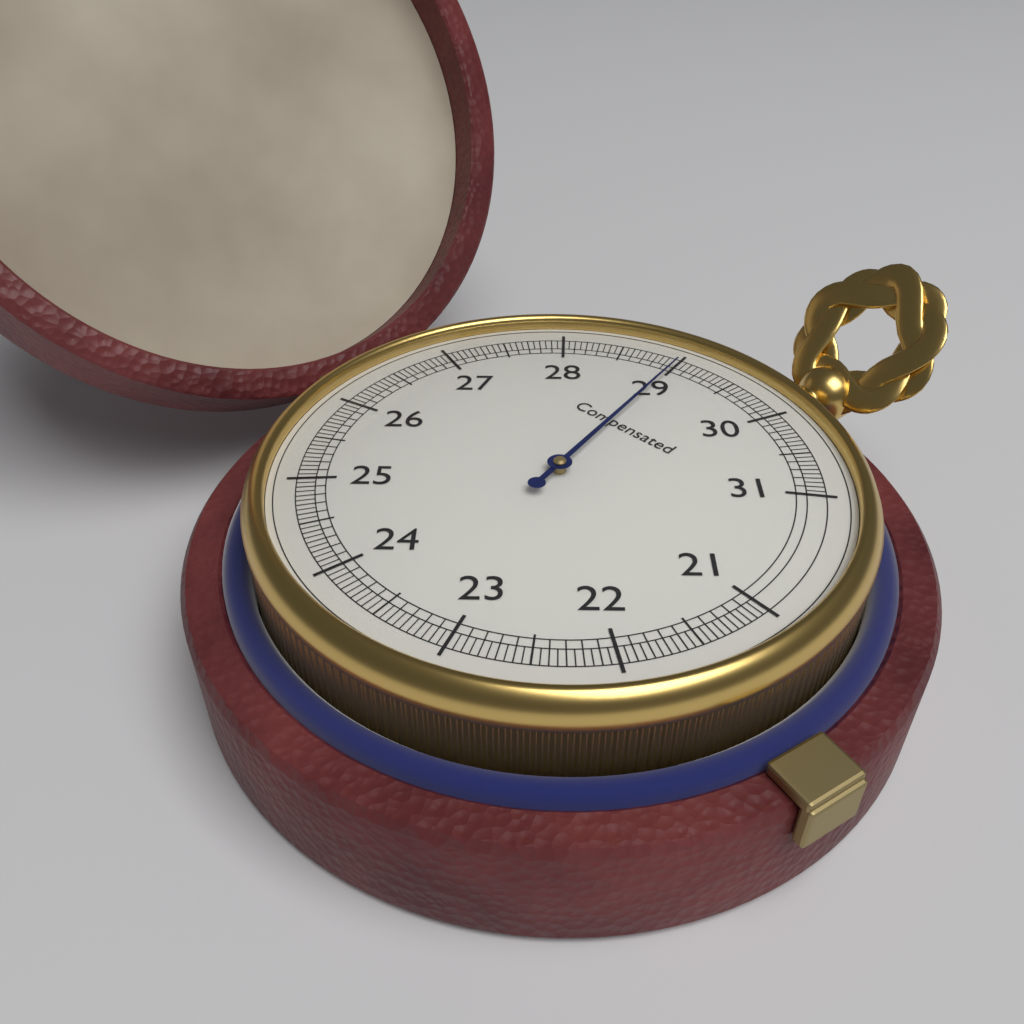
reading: 29.00 (no unit)
